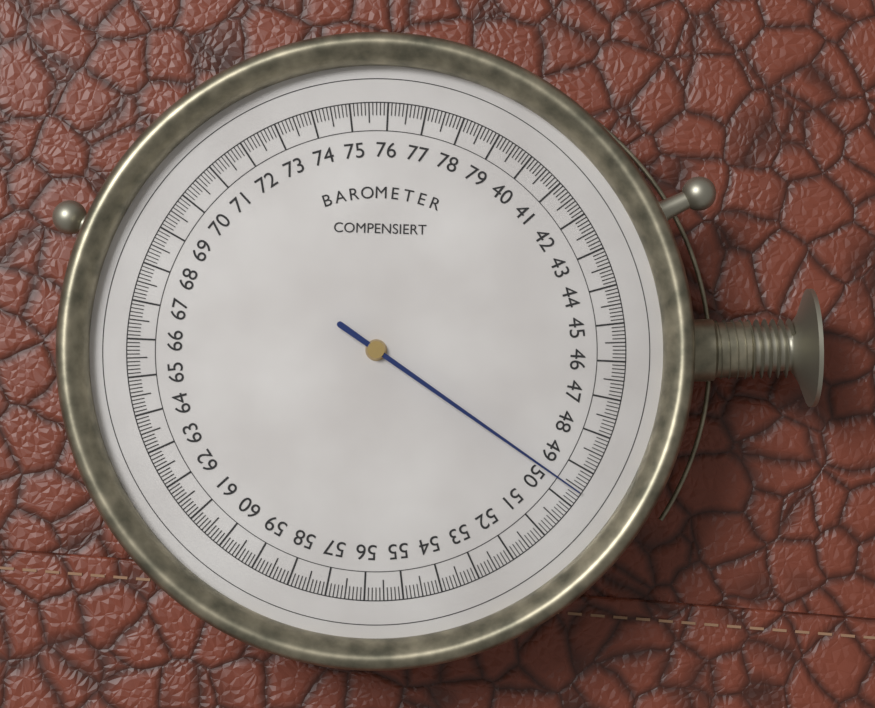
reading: 49.6 (no unit)
